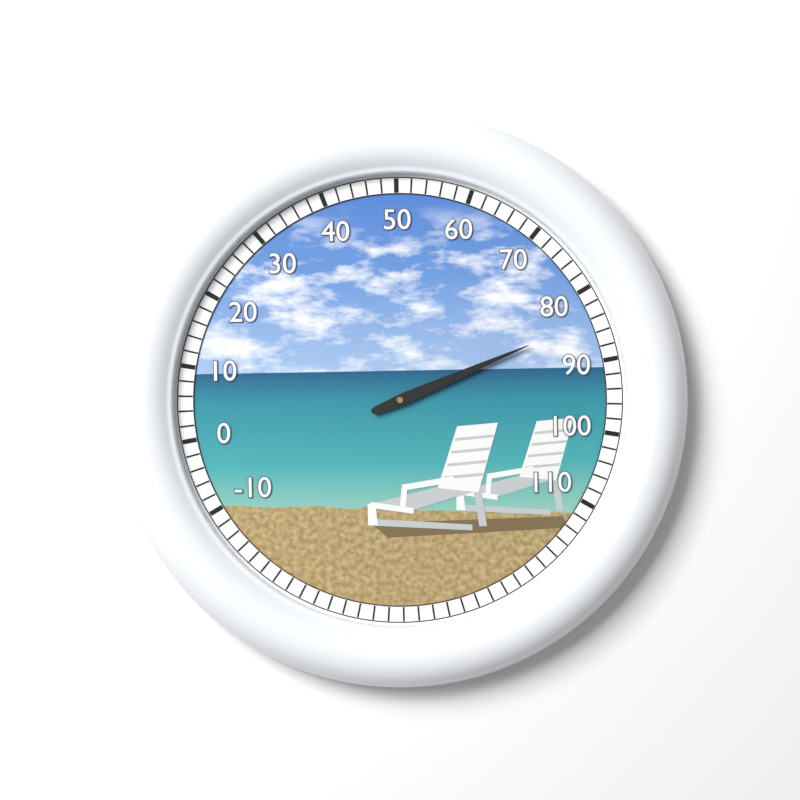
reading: 84 (no unit)
